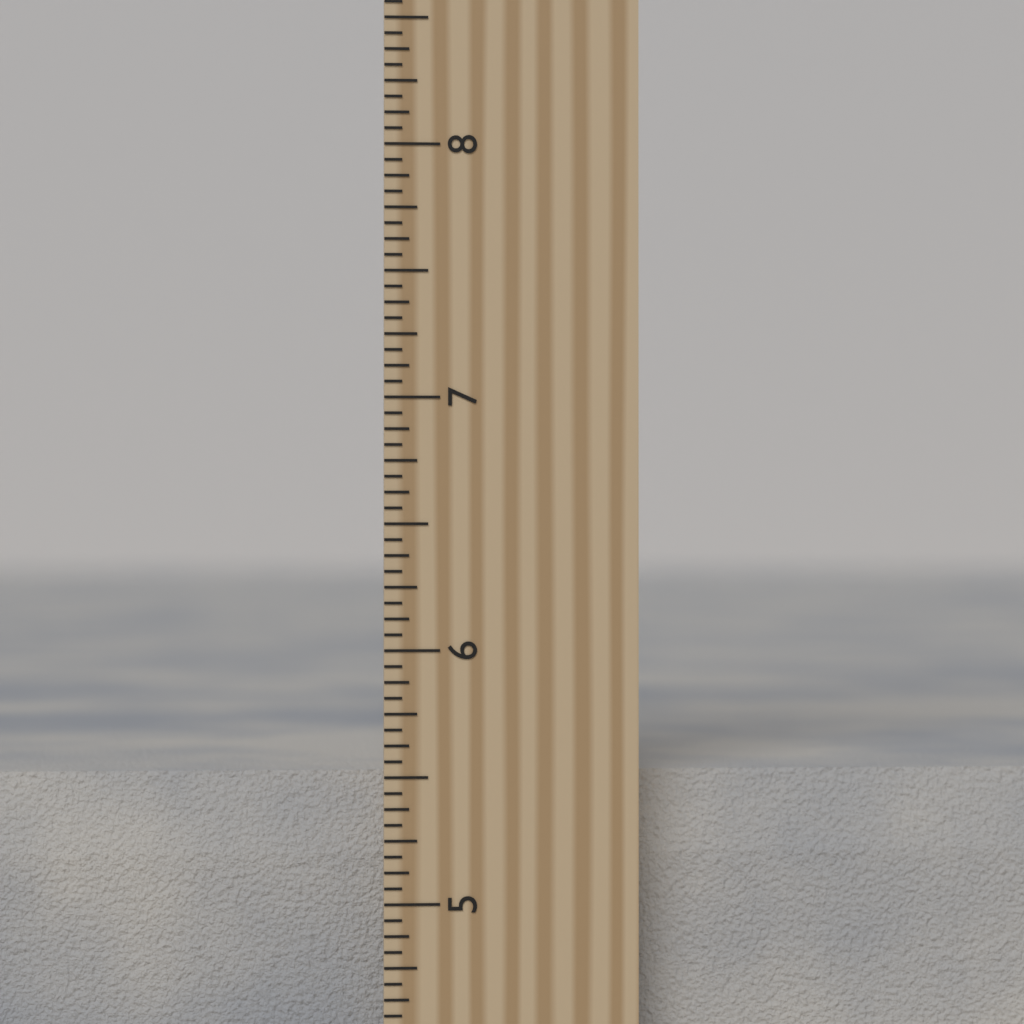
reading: 5.5000 inch
